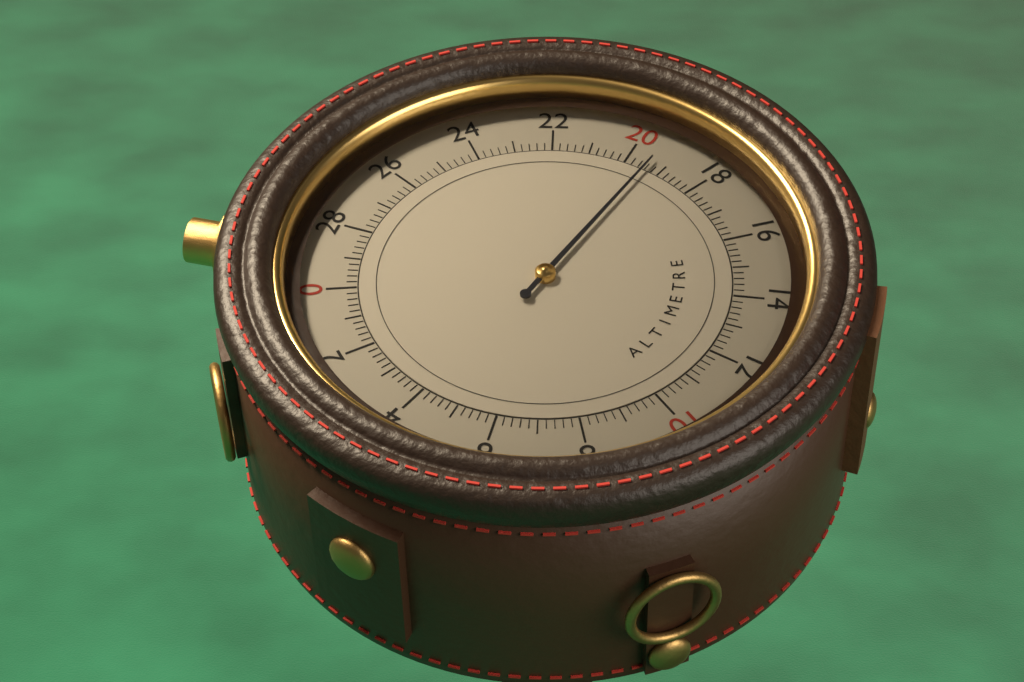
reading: 19.4 (no unit)
